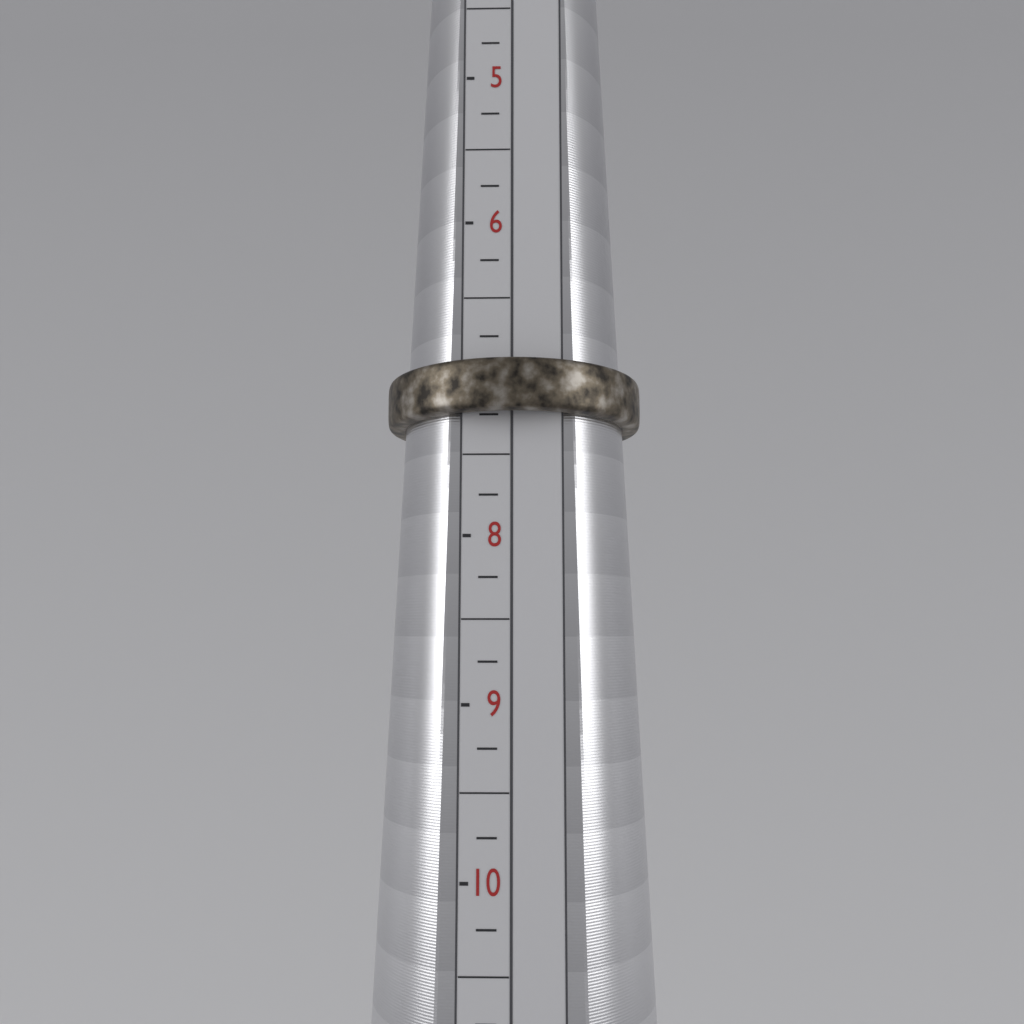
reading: 7.25 (no unit)
